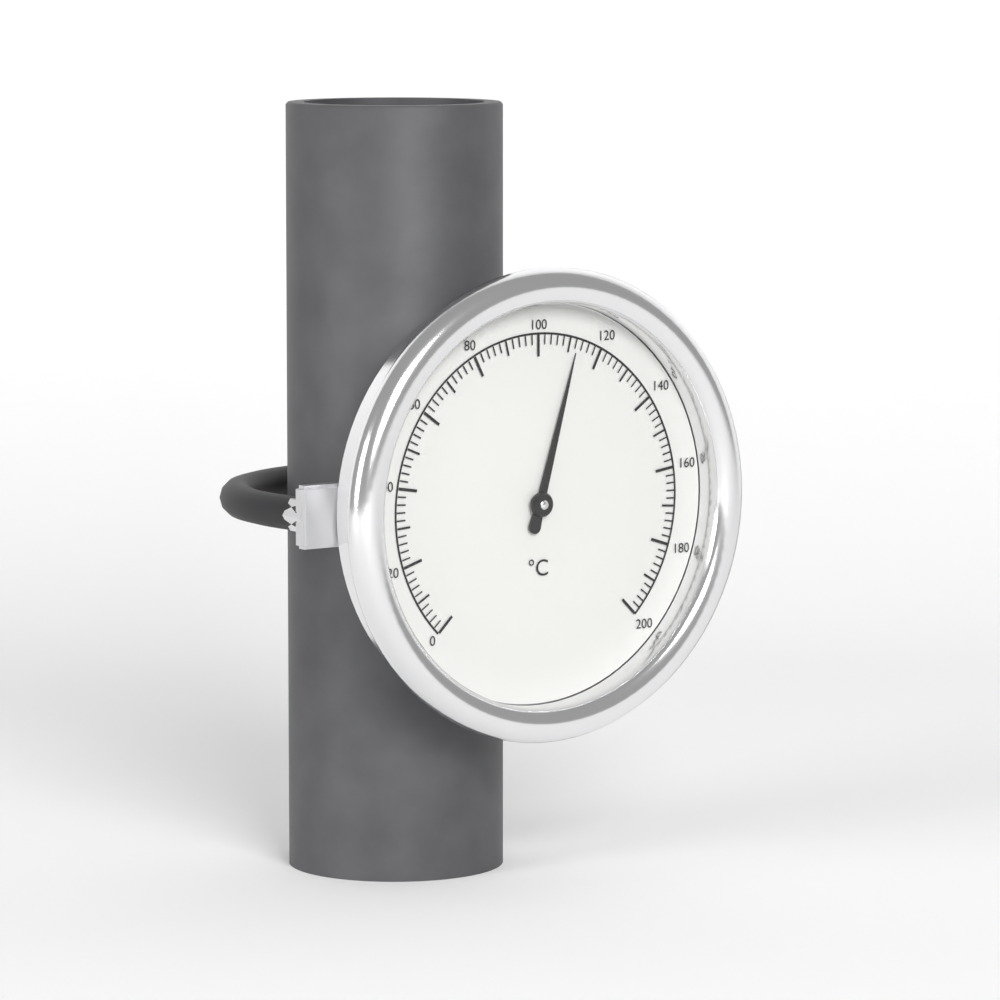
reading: 112 °C
